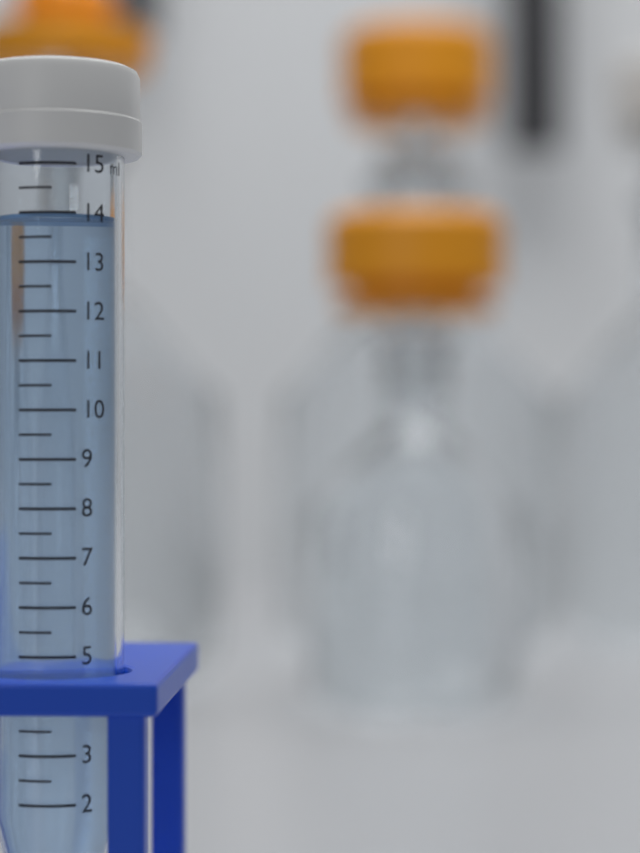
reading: 14.0 ml
